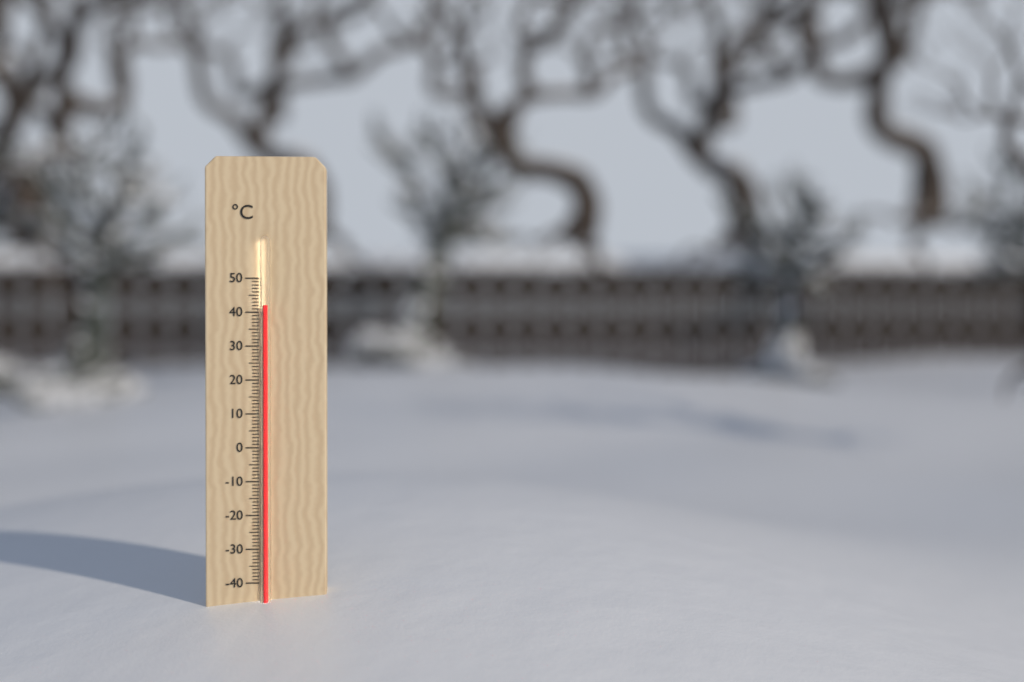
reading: 42 °C
